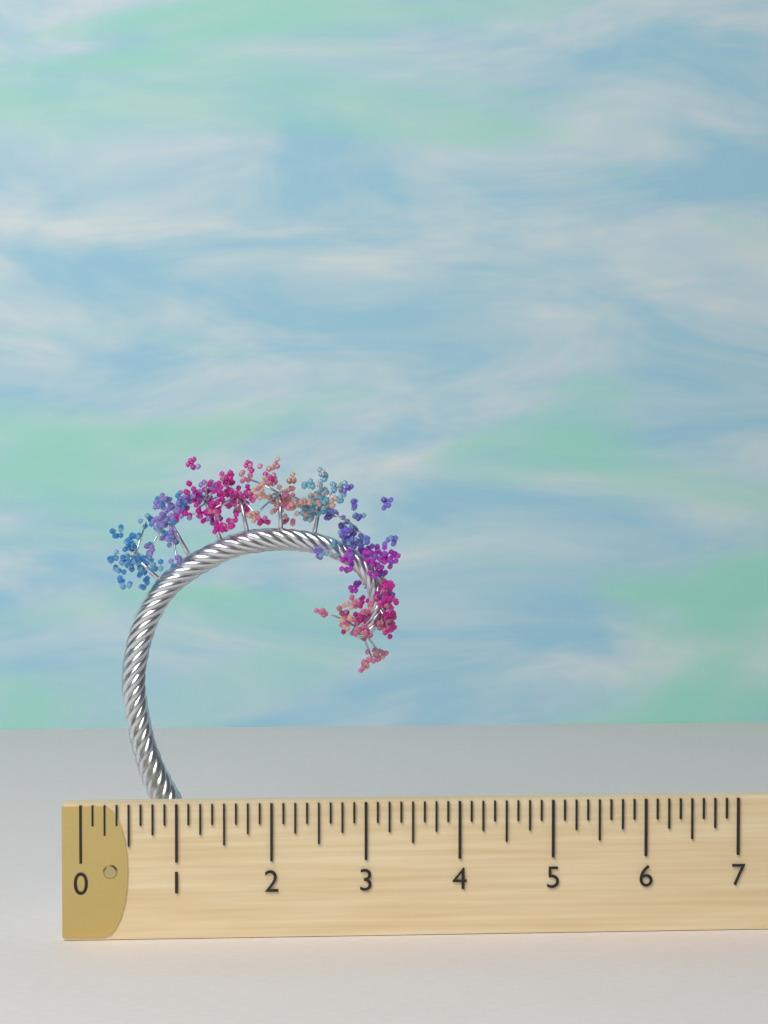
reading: 3.500 (no unit)
